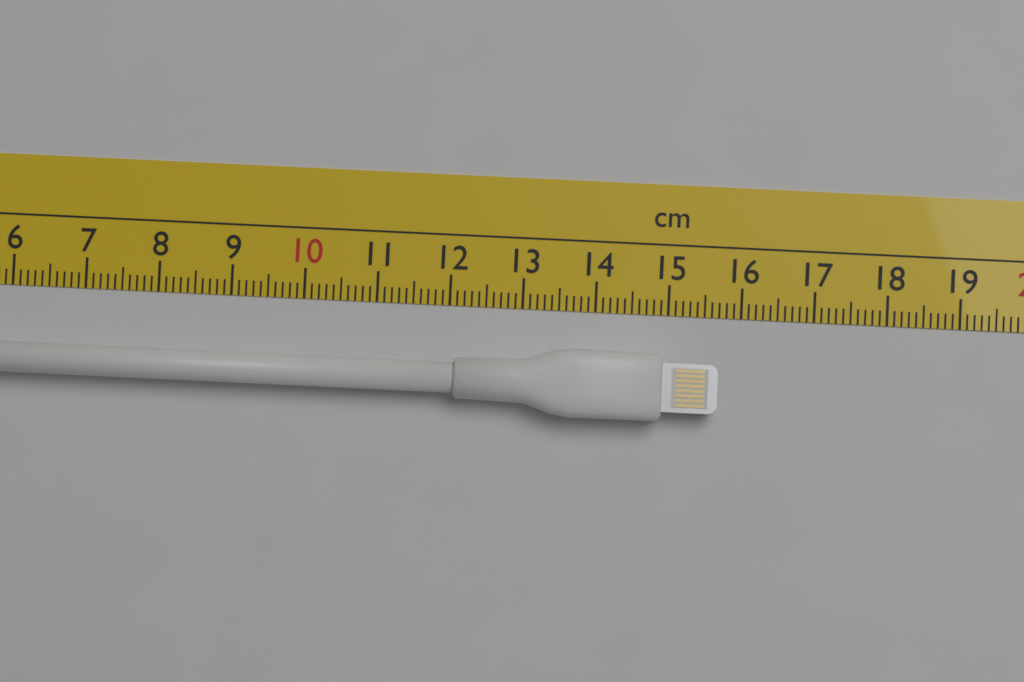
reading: 15.7 cm
